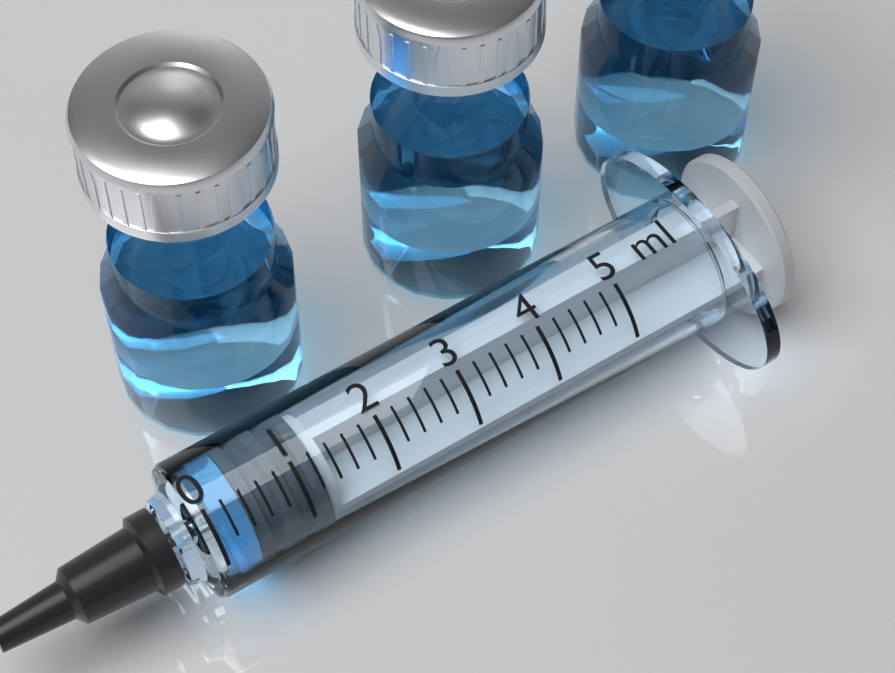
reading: 0.4 ml
